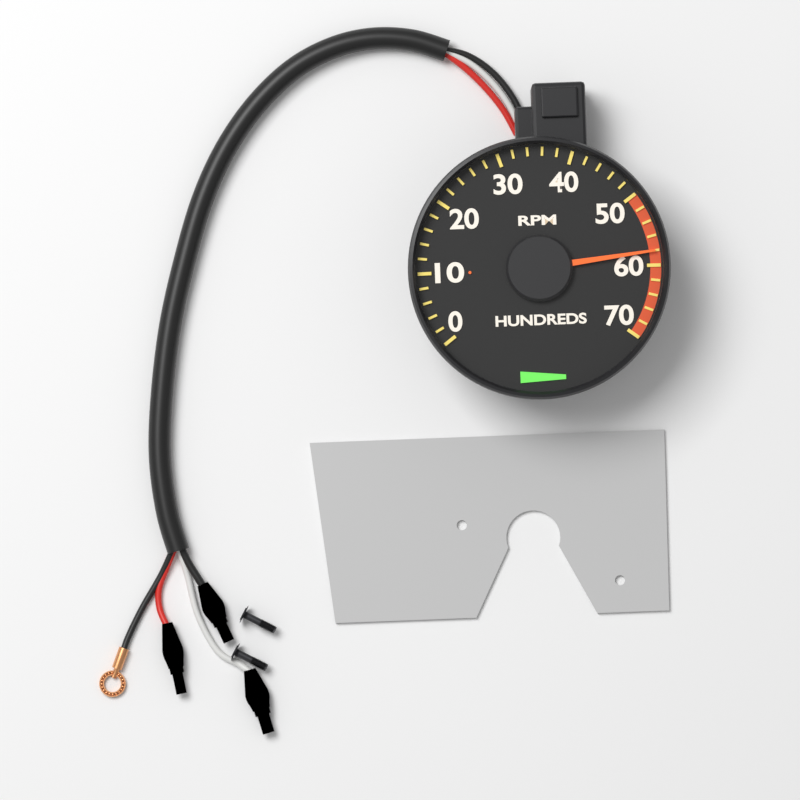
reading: 5800 RPM
